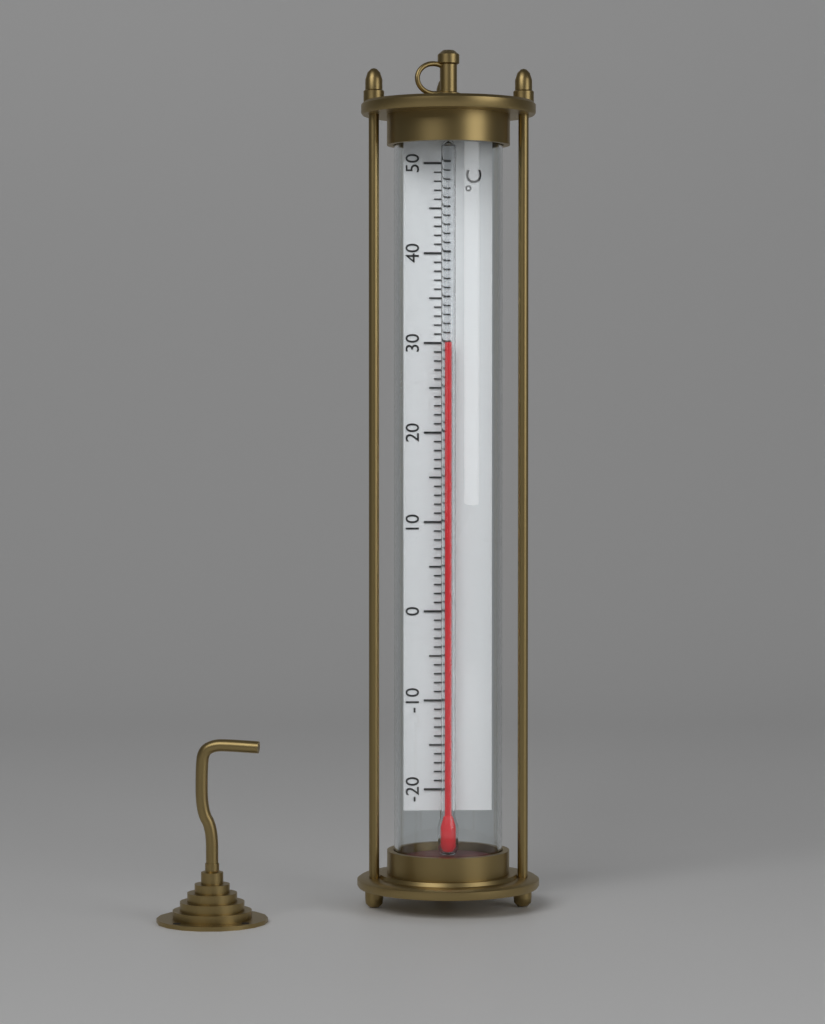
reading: 30 °C
